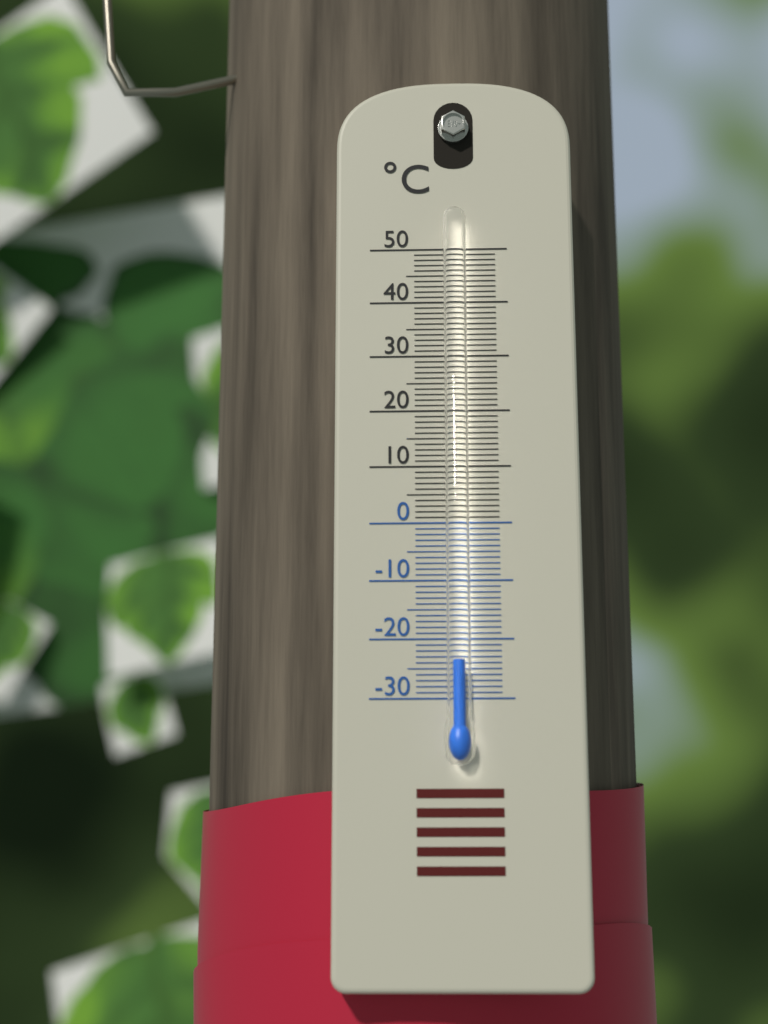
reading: -24 °C
